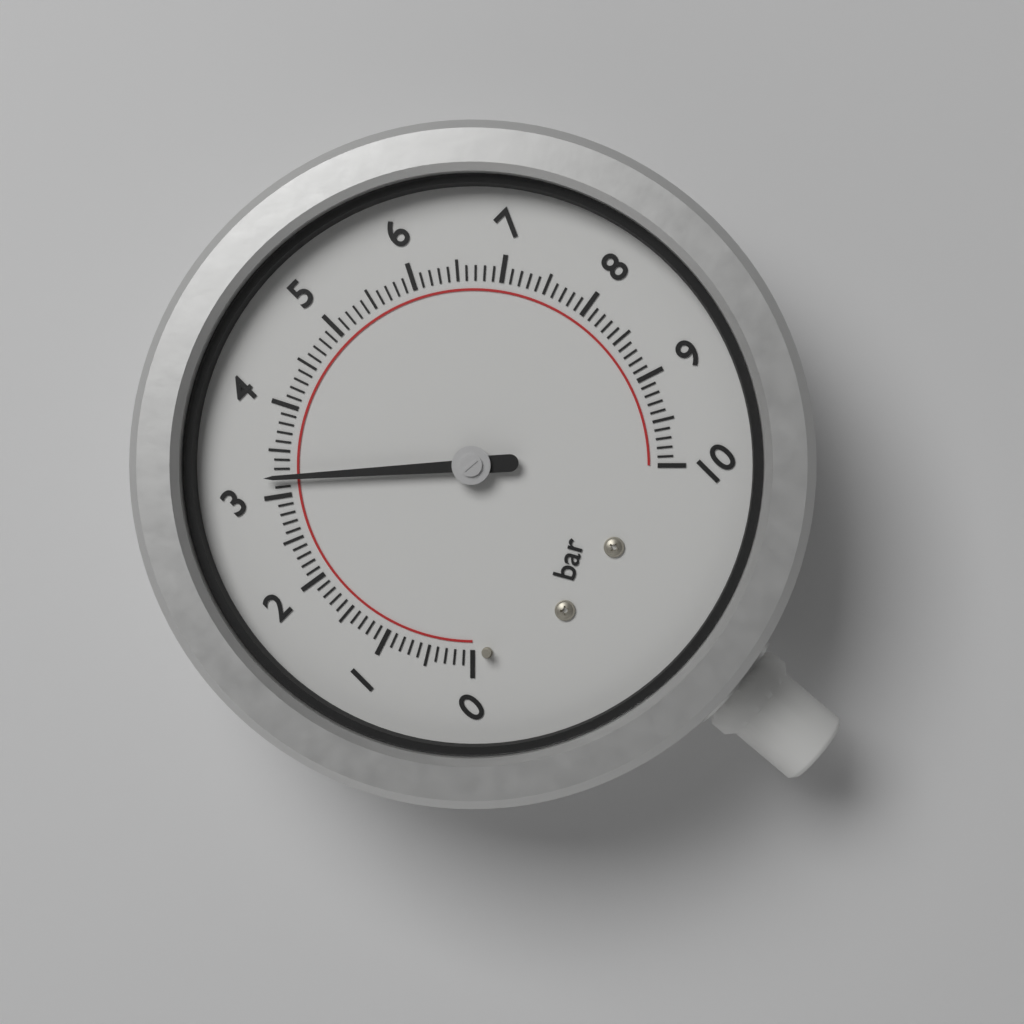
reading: 3.2 bar
